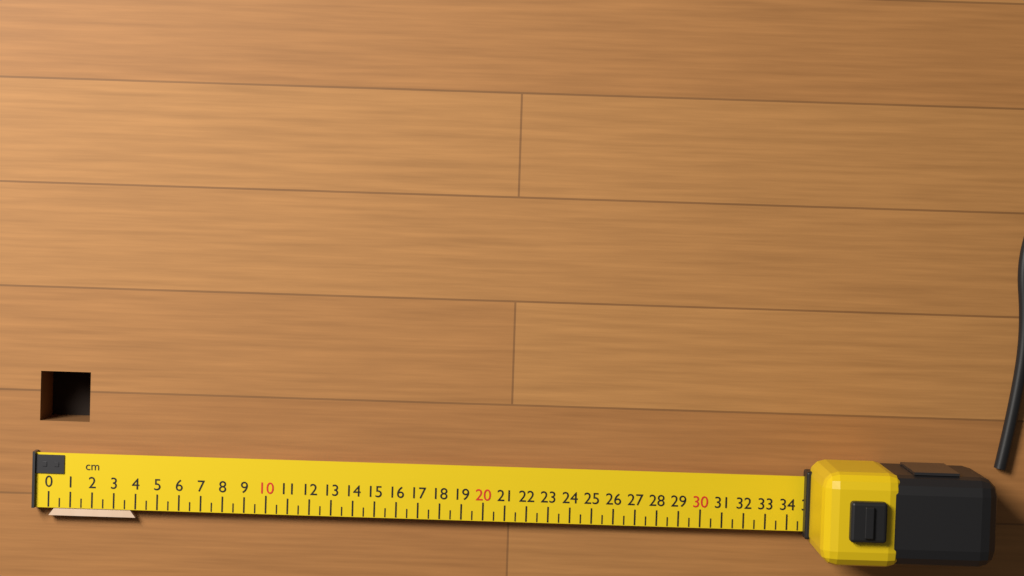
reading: 4.0 cm
